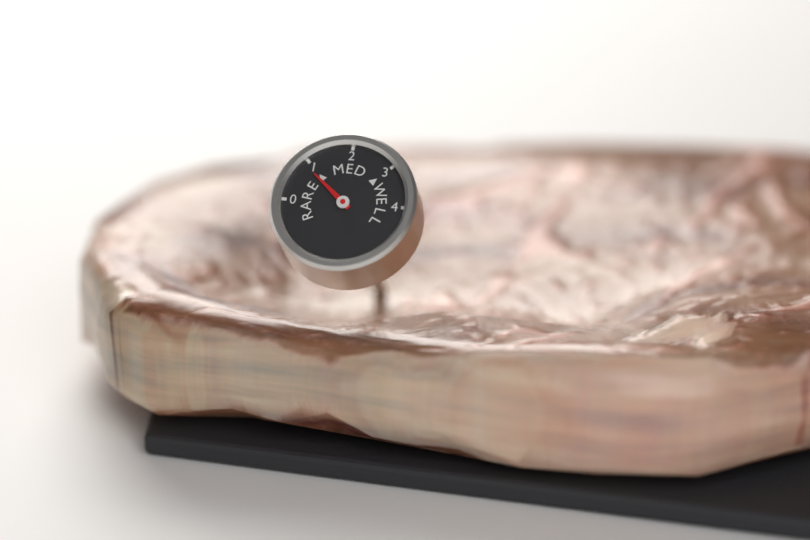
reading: 0.9 (no unit)
